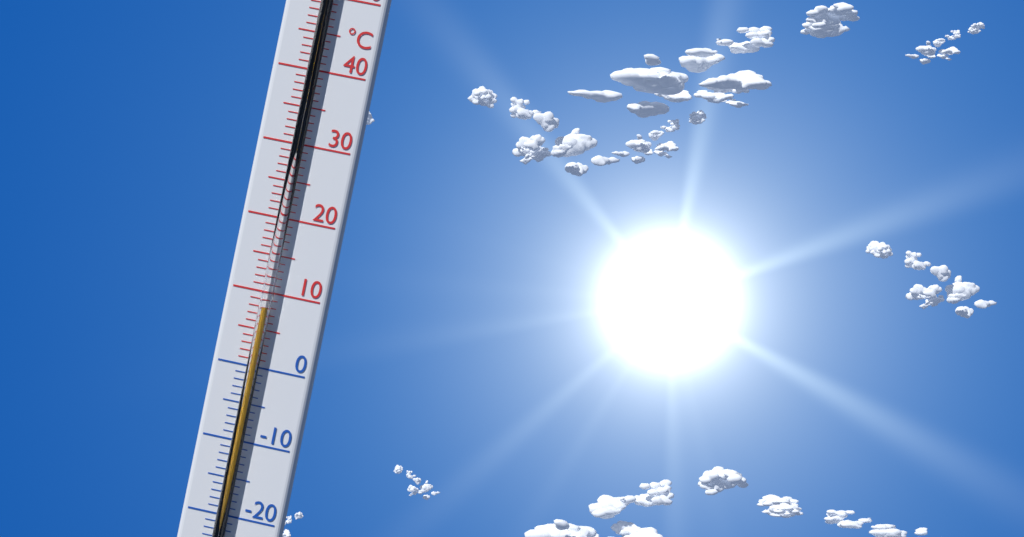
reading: 8 °C
